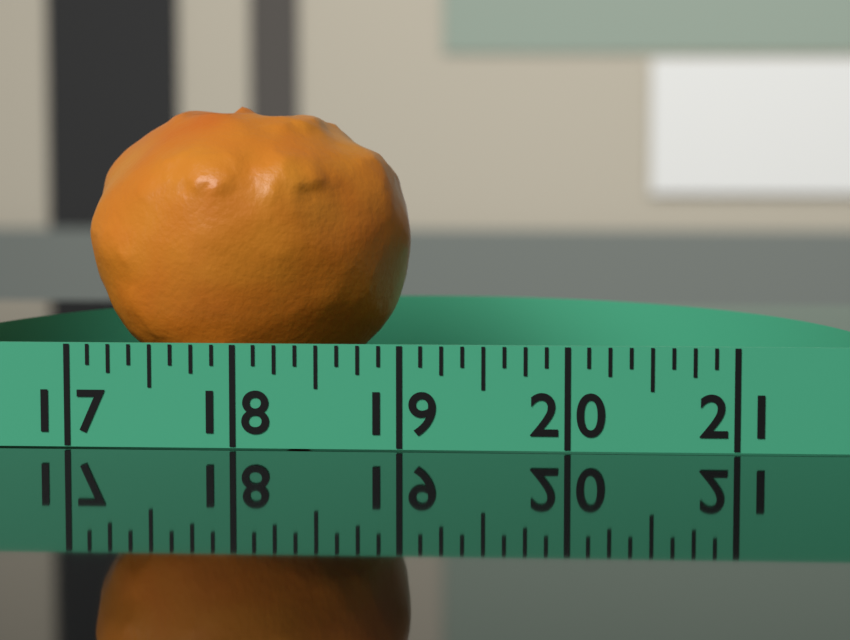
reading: 19.000 (no unit)
